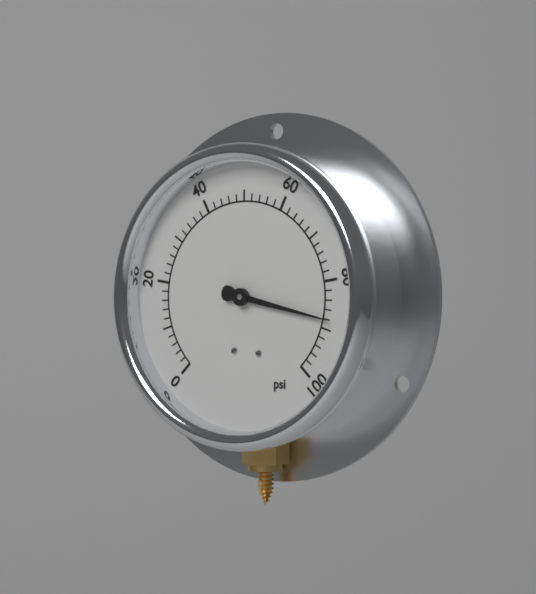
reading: 88 psi
